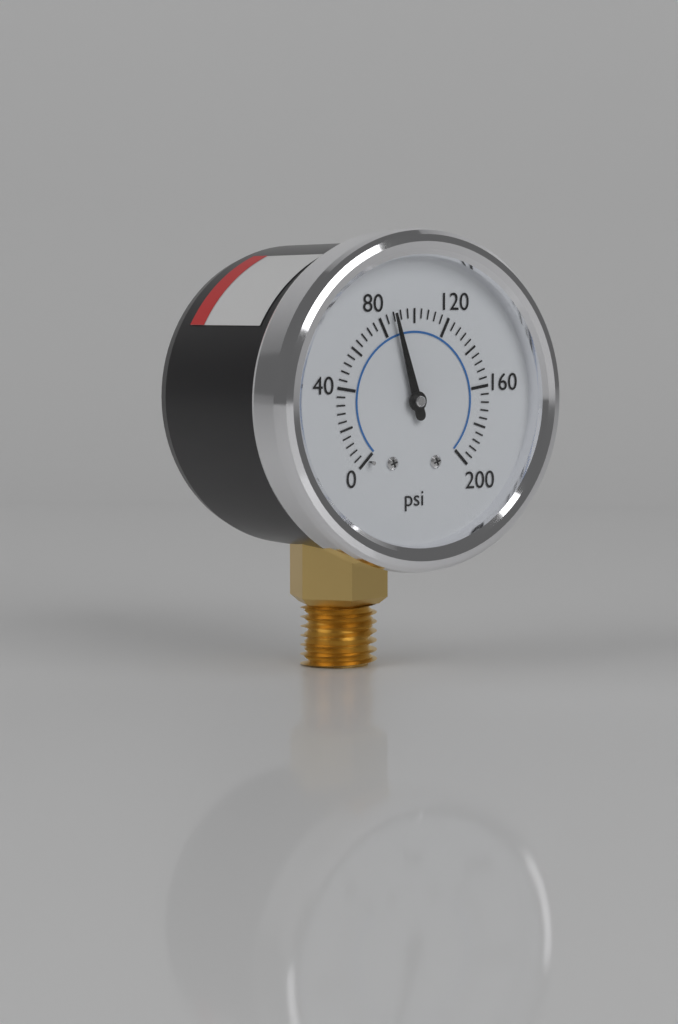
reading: 88 psi
